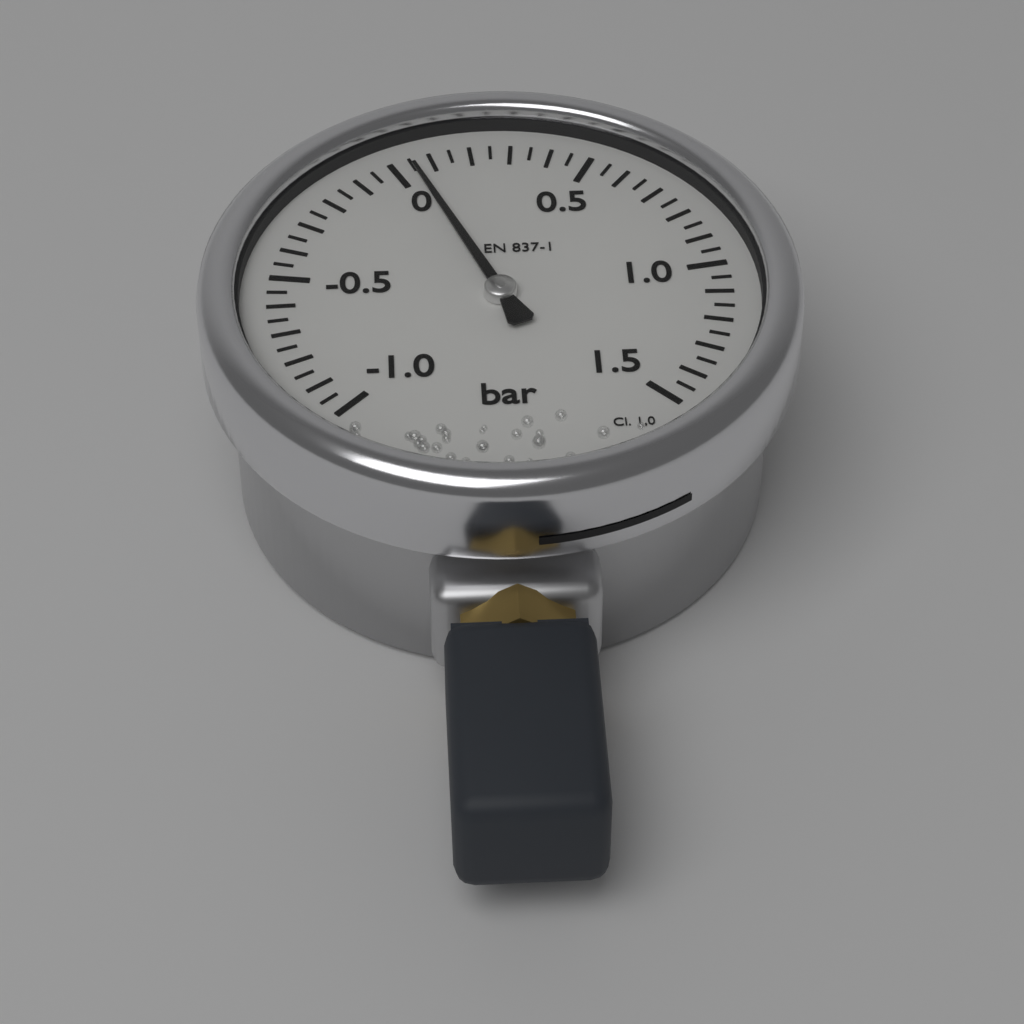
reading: 0.05 bar
